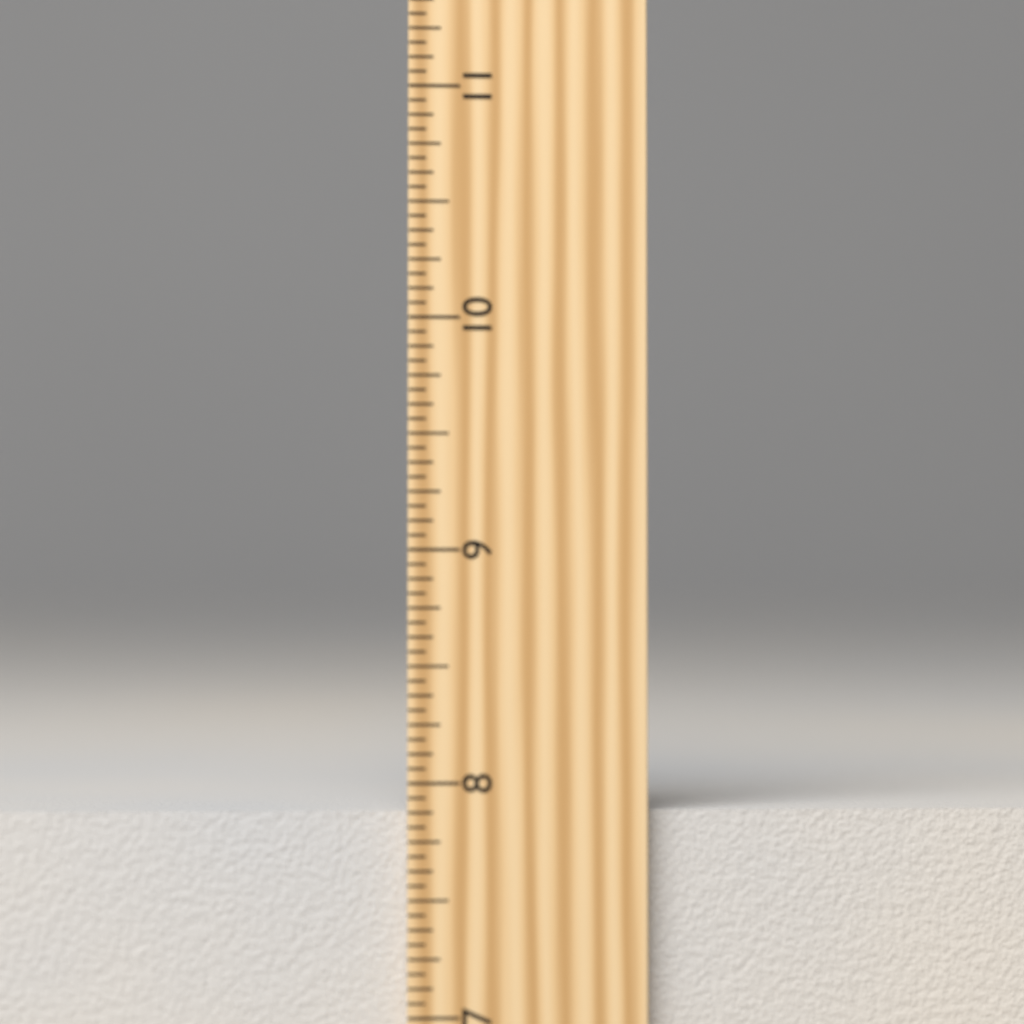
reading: 7.8750 inch
